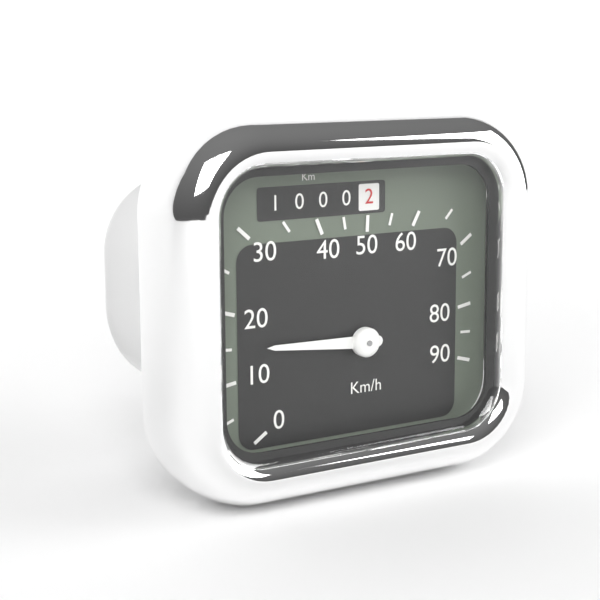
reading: 15 km/h
